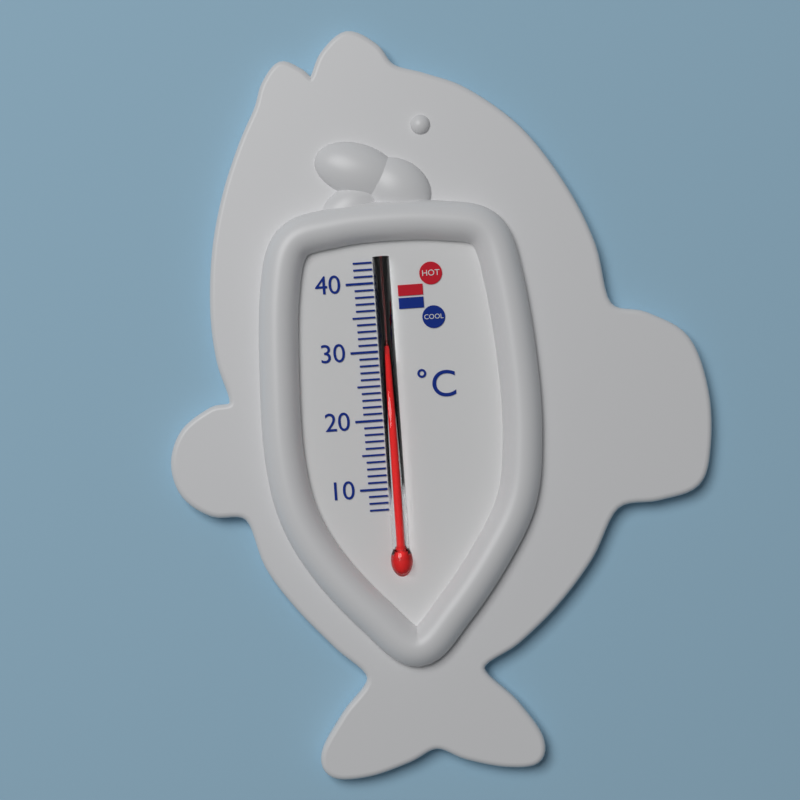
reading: 29 °C
